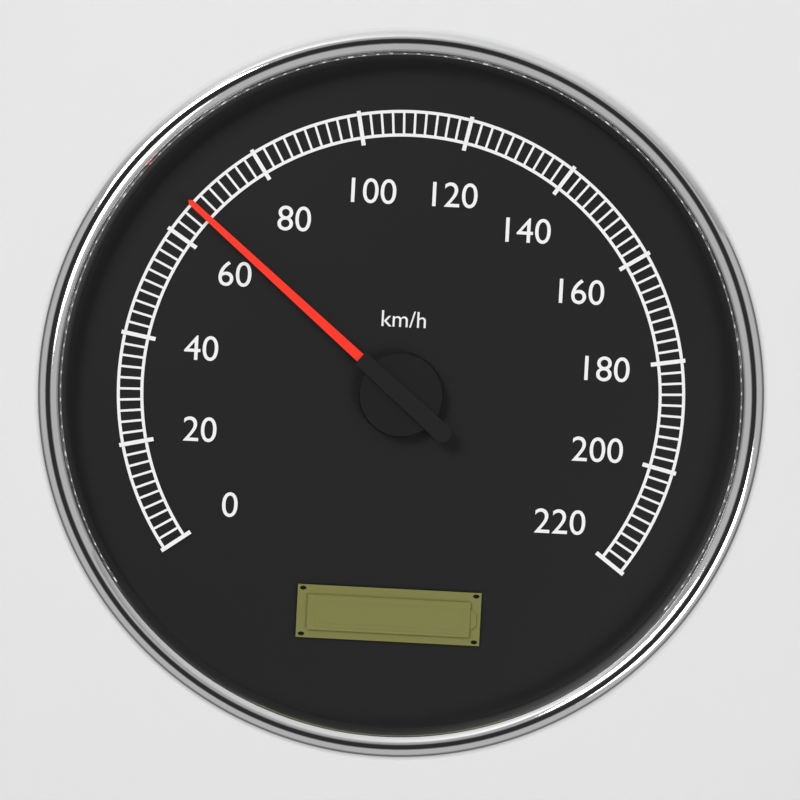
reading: 66 km/h
